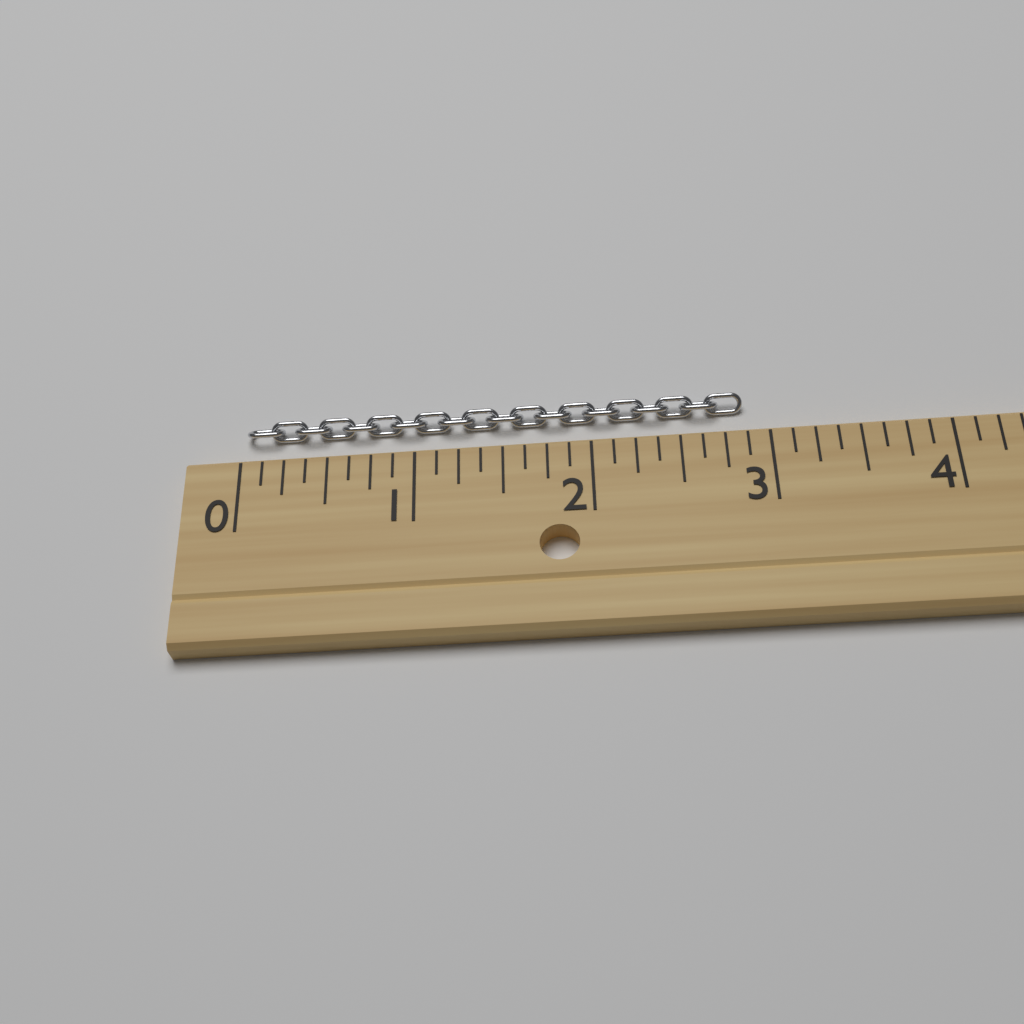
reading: 2.875 (no unit)
